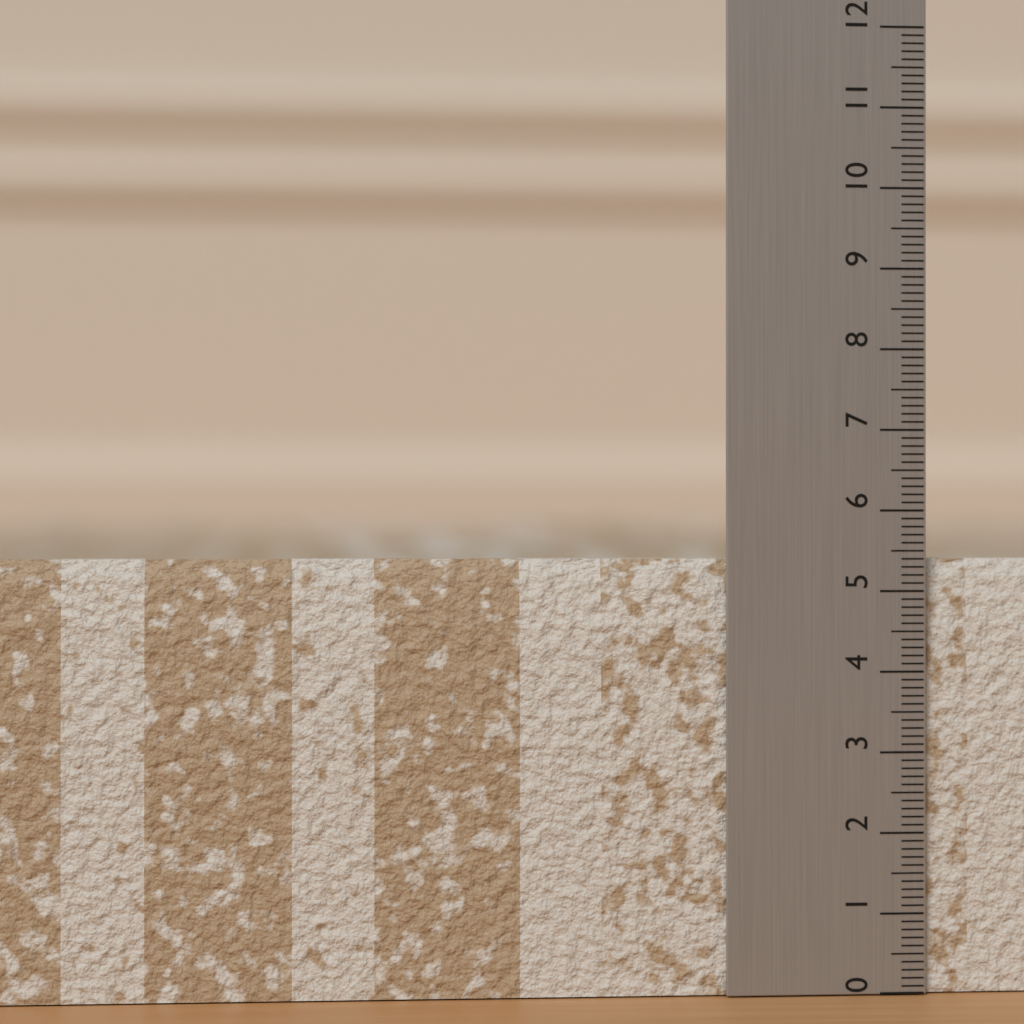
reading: 5.4 (no unit)
